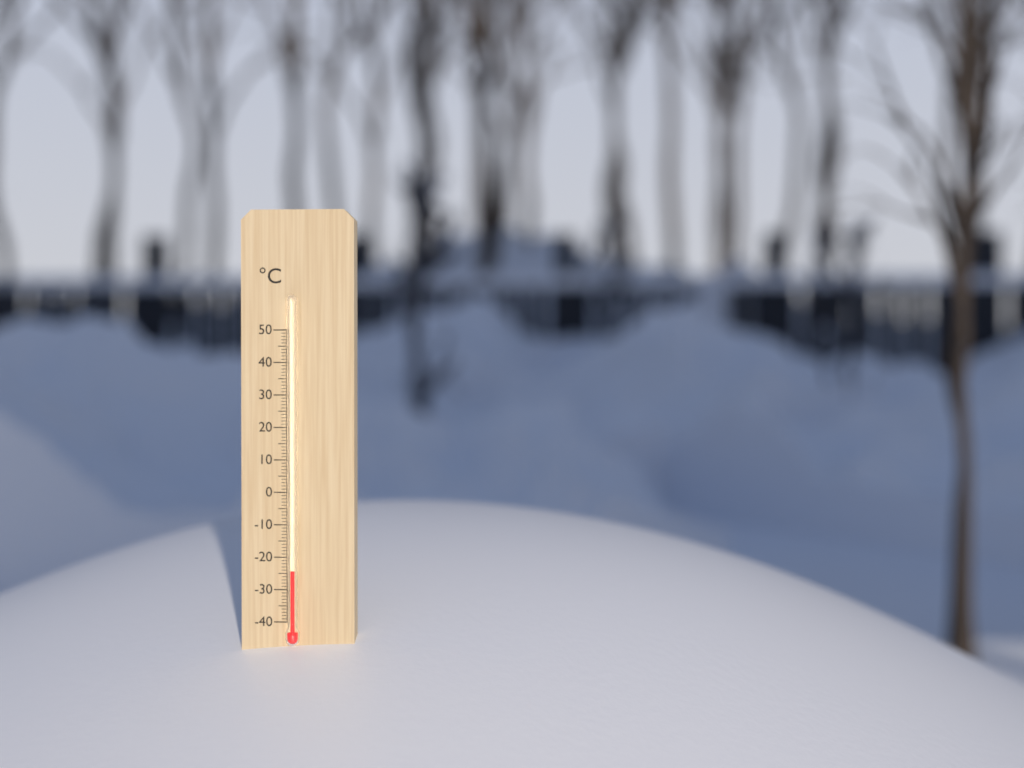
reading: -24 °C
